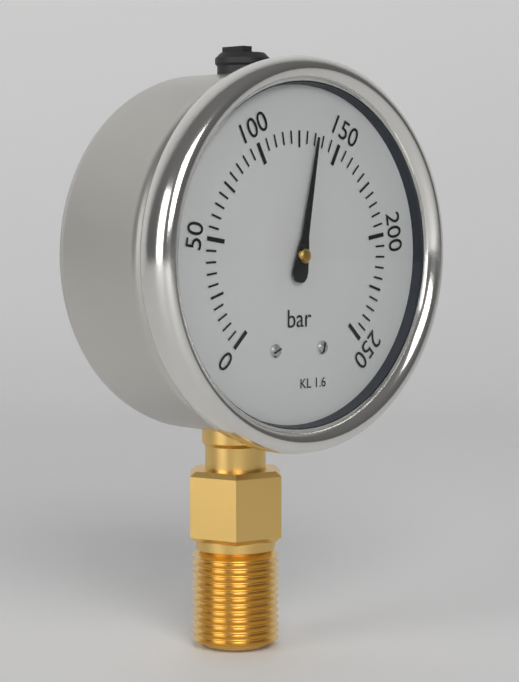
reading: 135 bar
